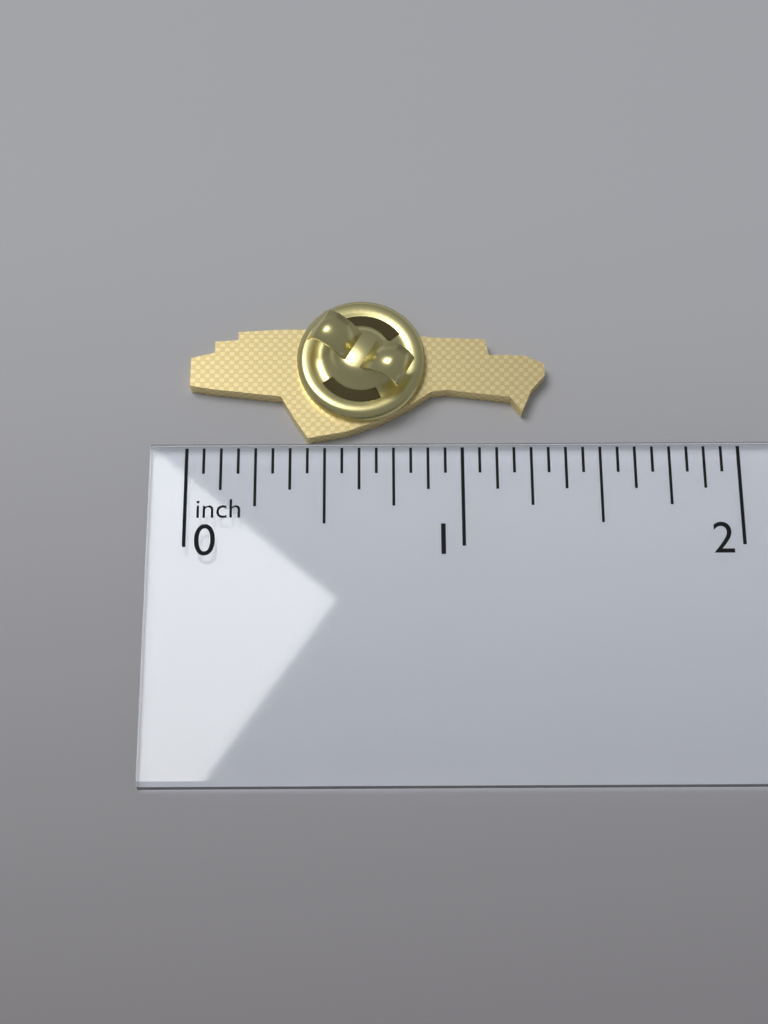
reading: 1.3125 inch
